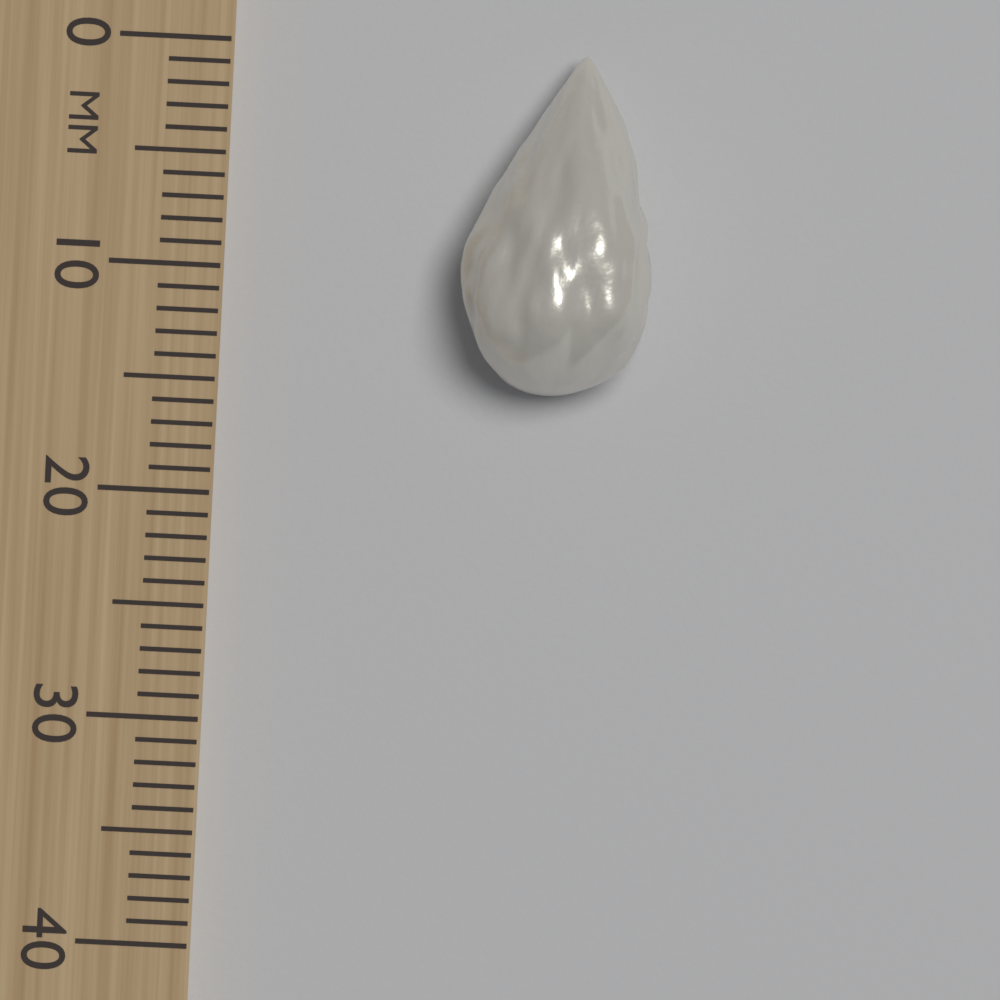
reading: 15 mm
